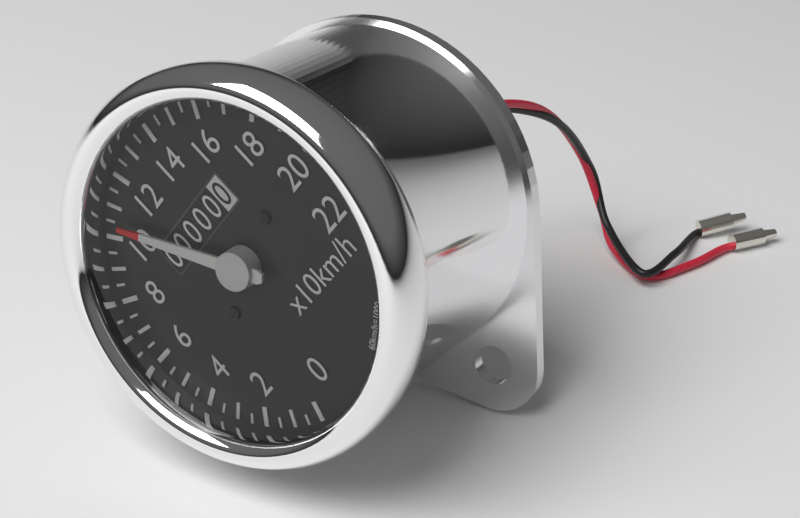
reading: 105 km/h
